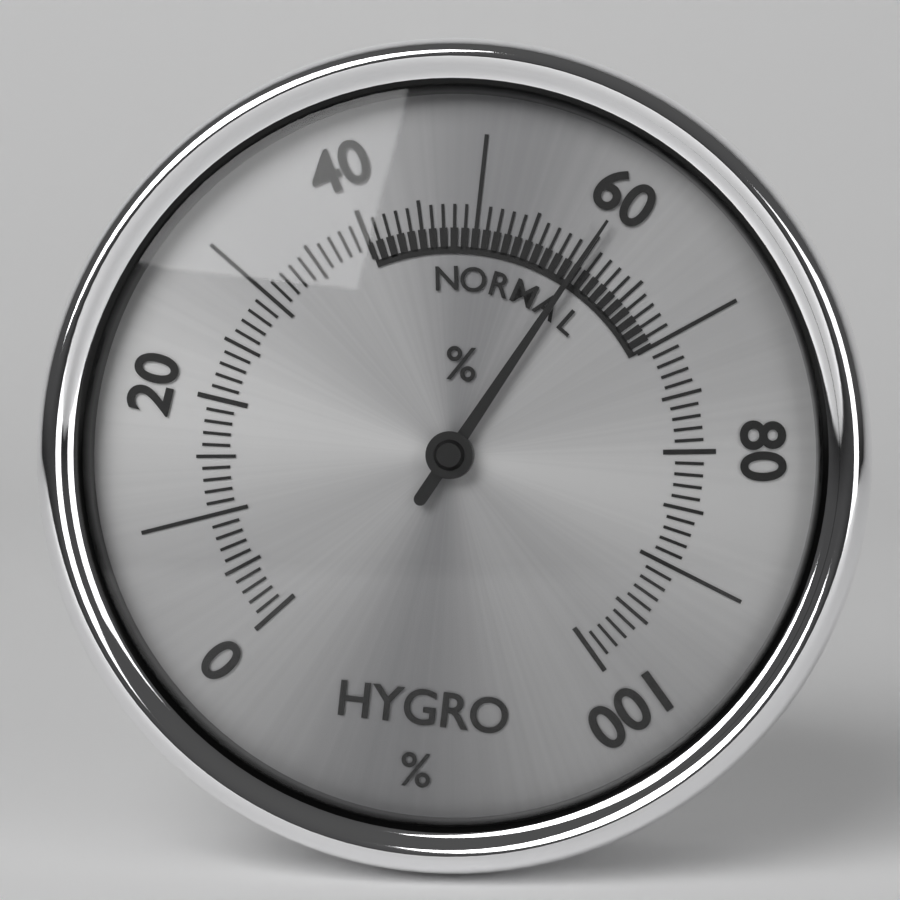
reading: 60 %
